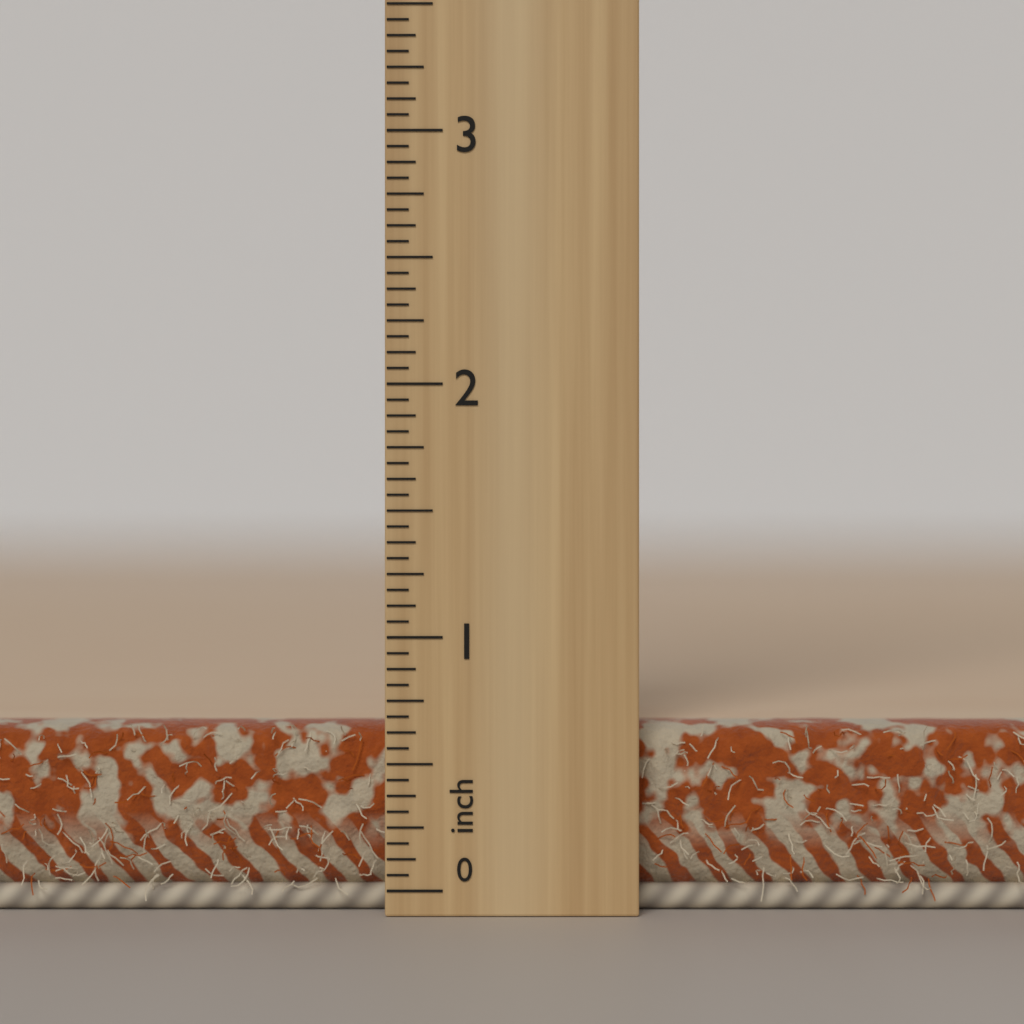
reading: 0.6500 in
